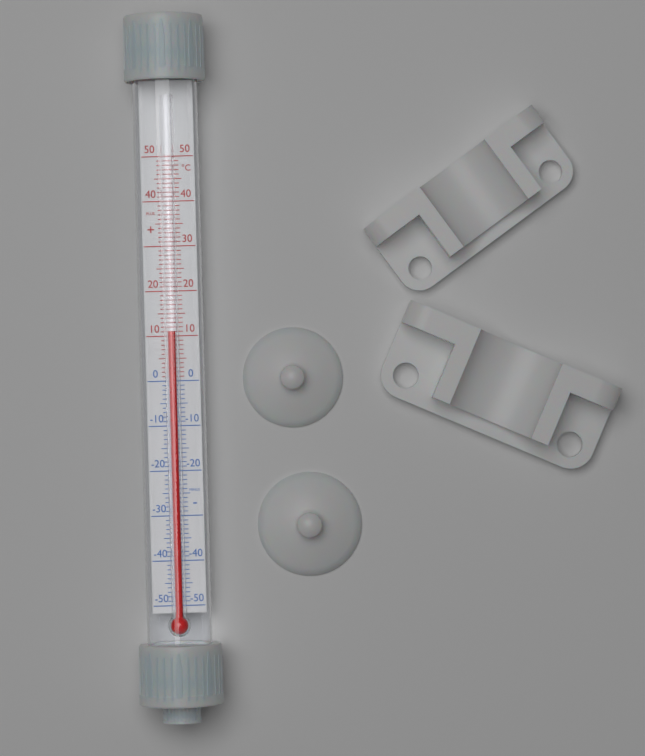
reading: 11 °C
